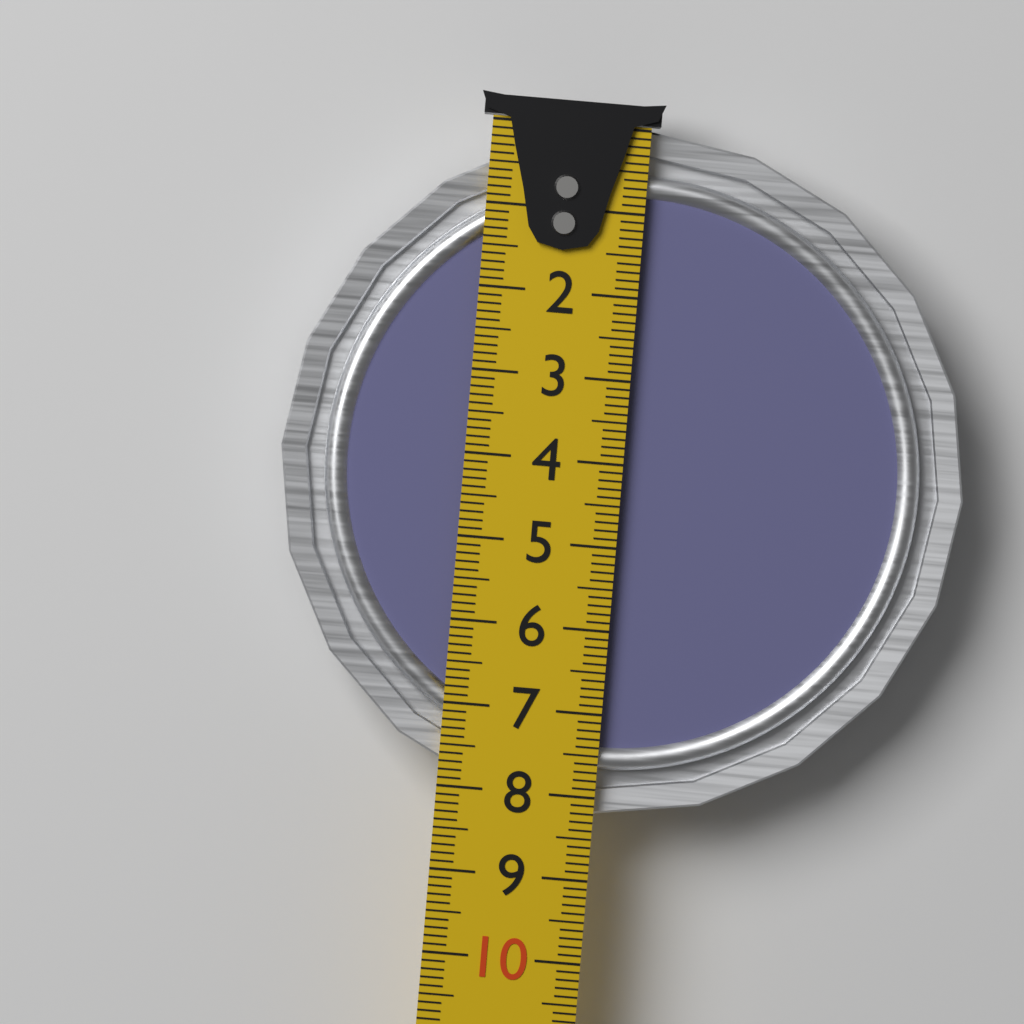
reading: 8.2 cm
